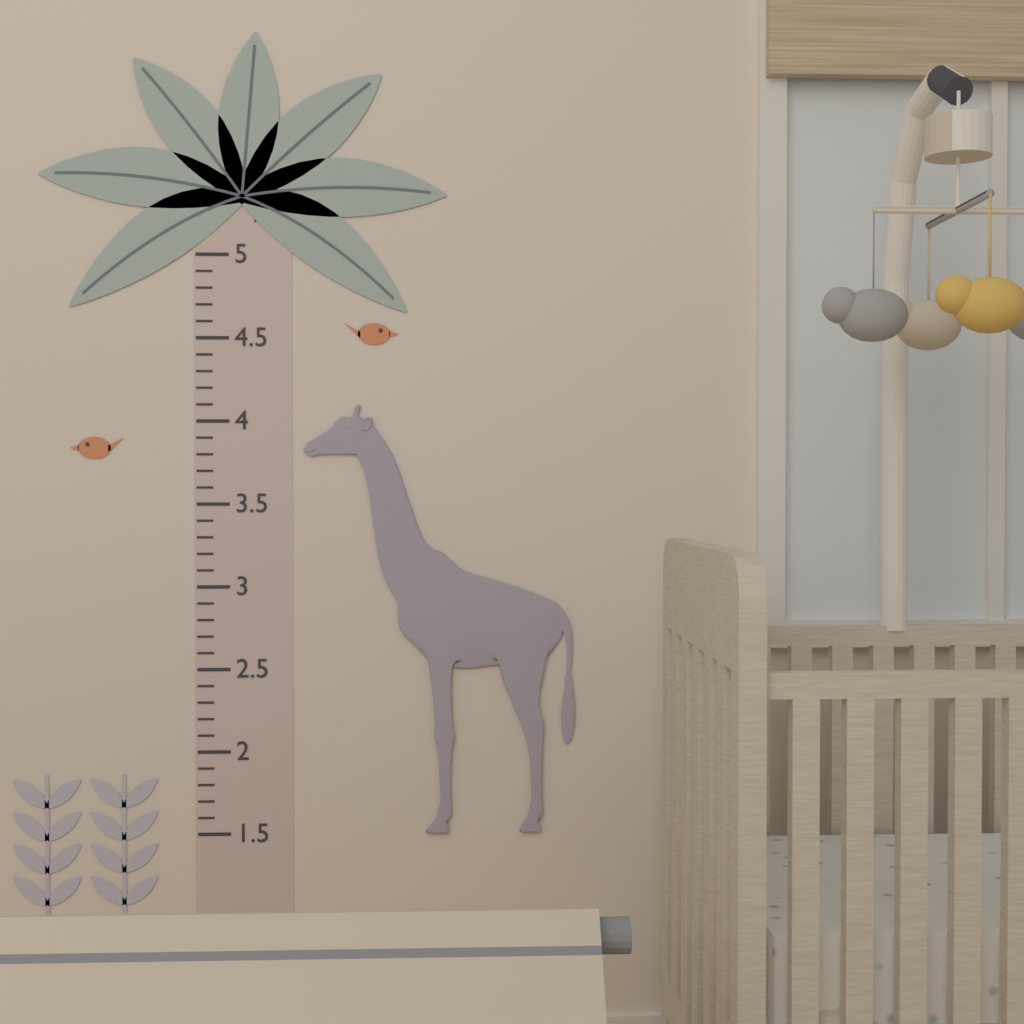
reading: 4.1 ft
